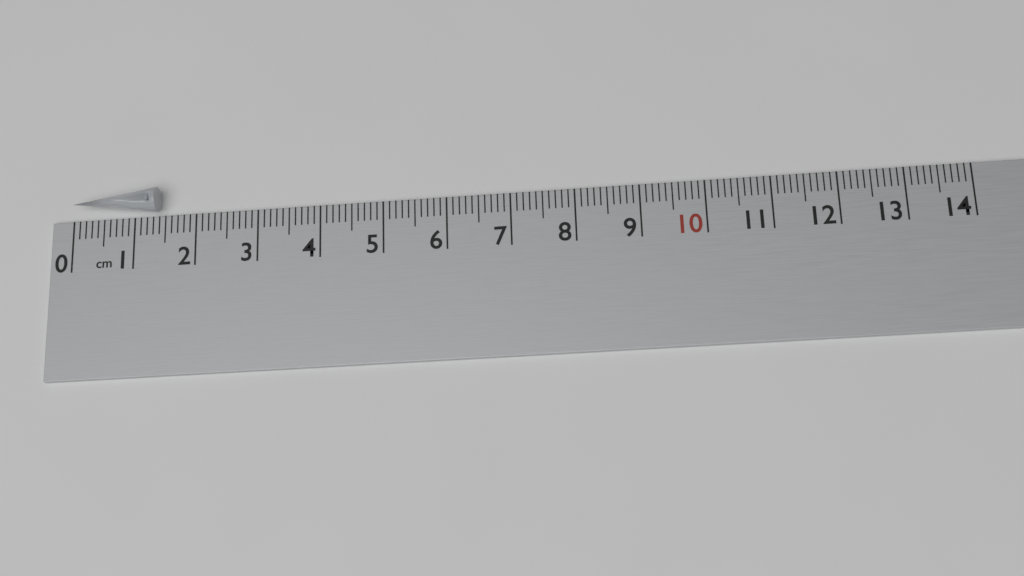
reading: 1.4 cm
